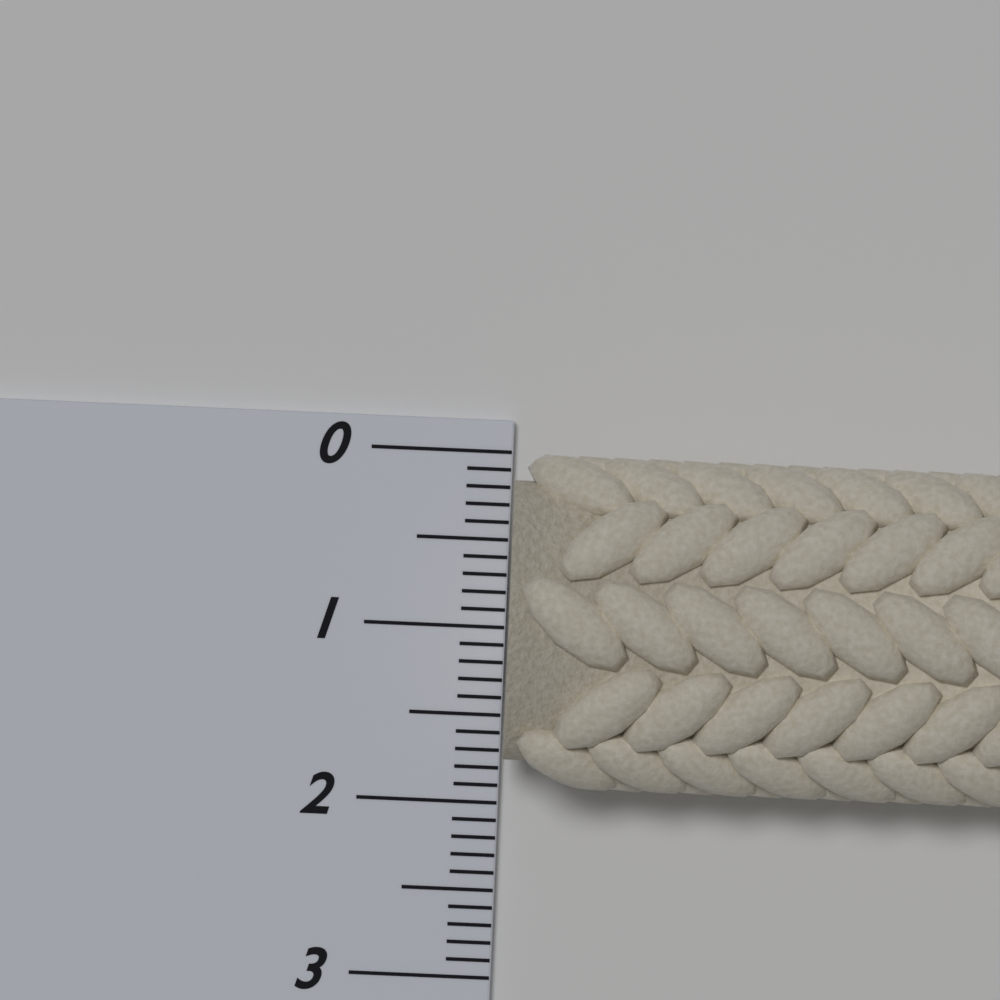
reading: 1.9 (no unit)
